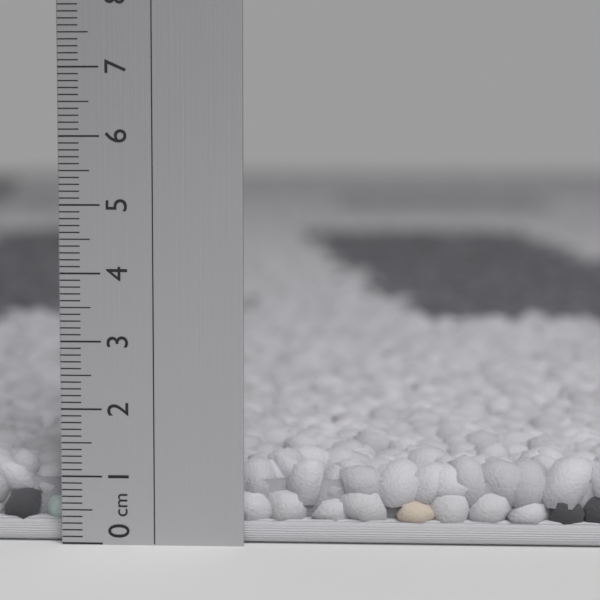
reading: 1.3 cm
